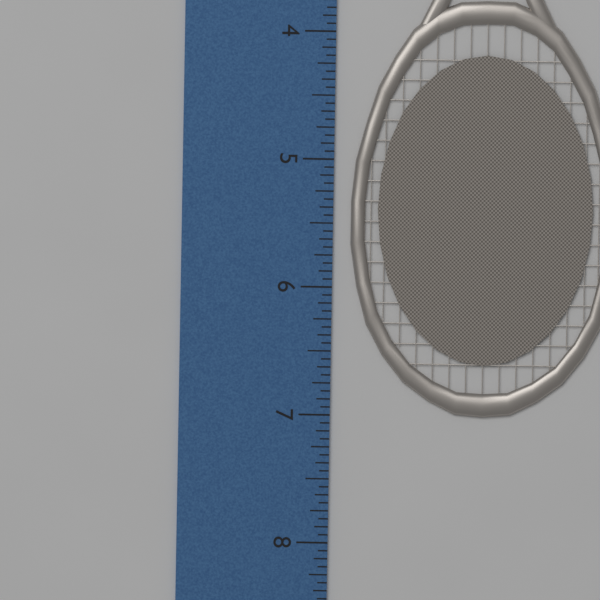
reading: 7.0000 inch
